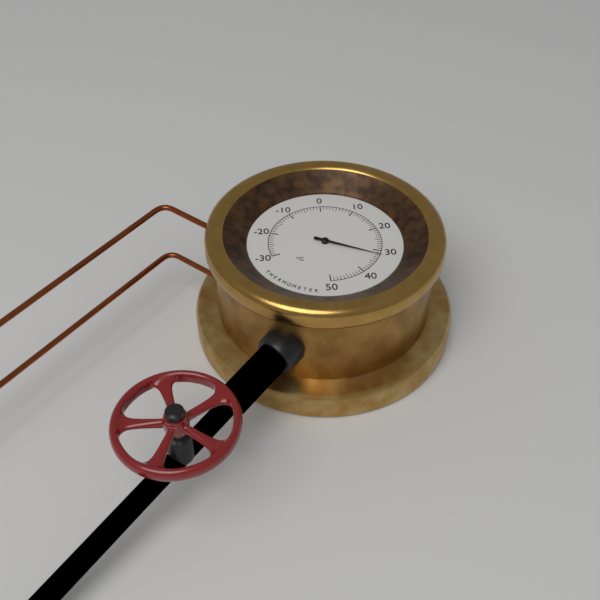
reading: 32 °C
